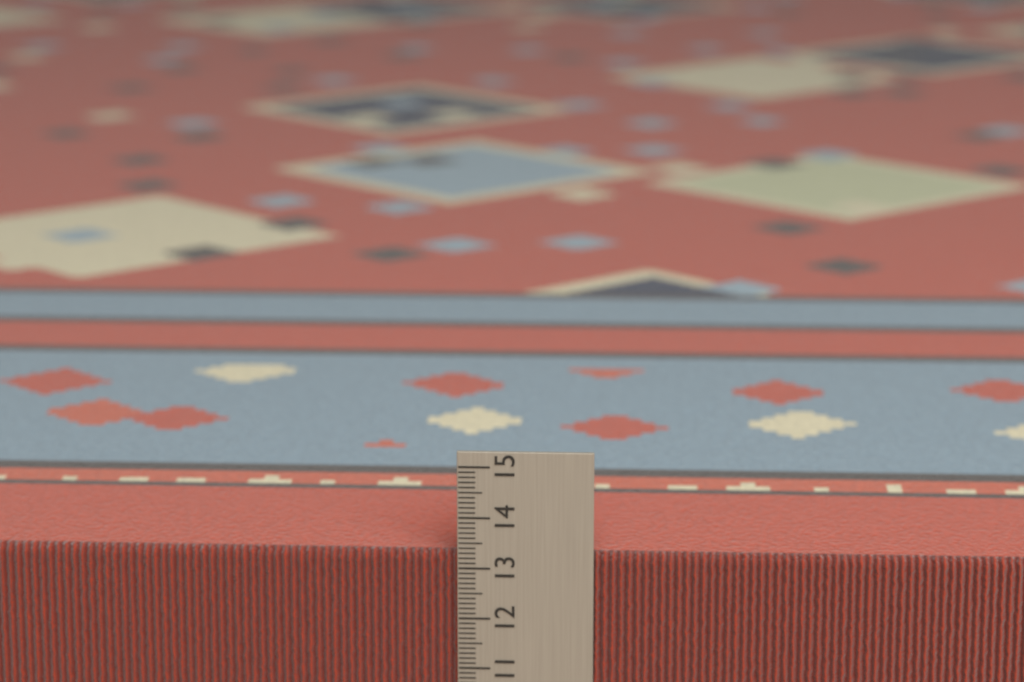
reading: 13.3 cm
